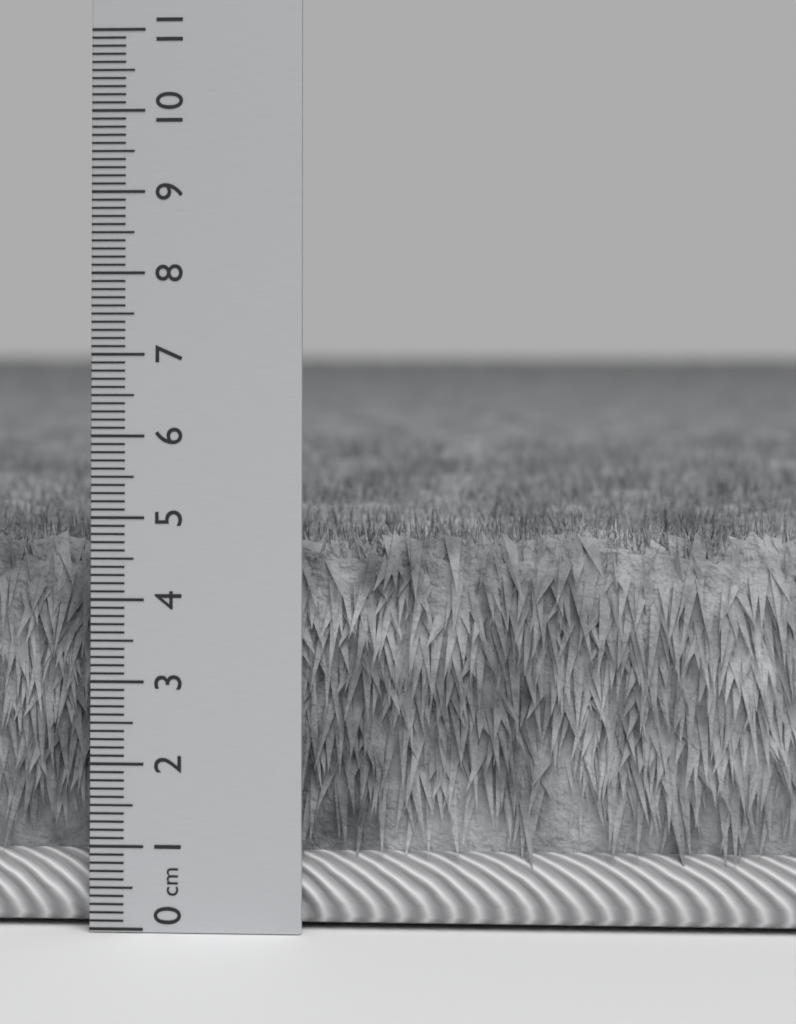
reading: 4.9 cm
